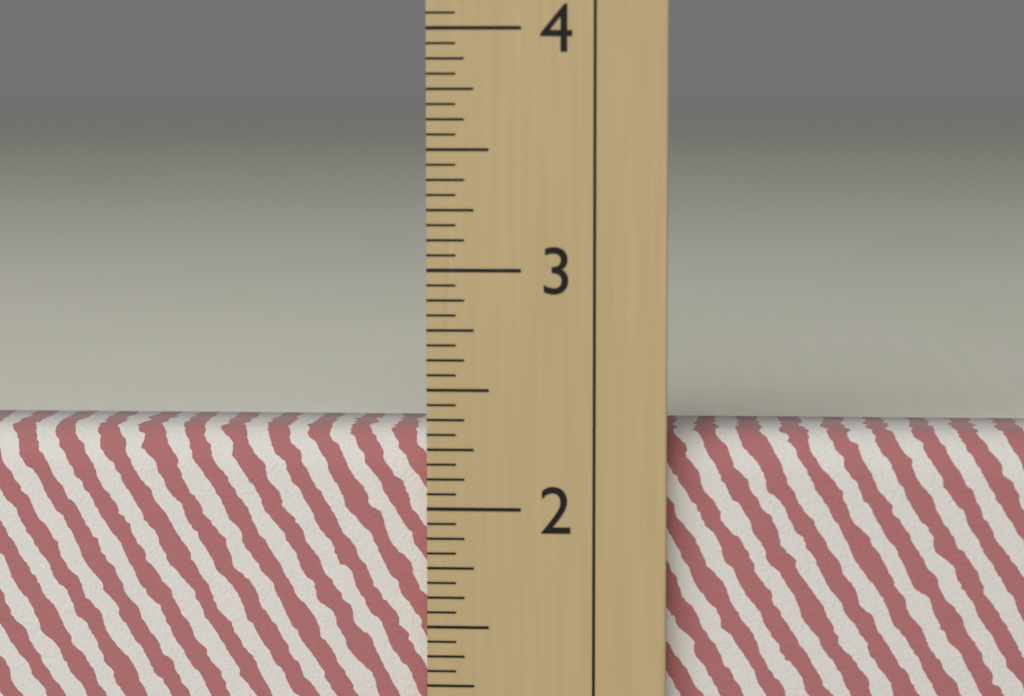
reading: 2.3125 in
